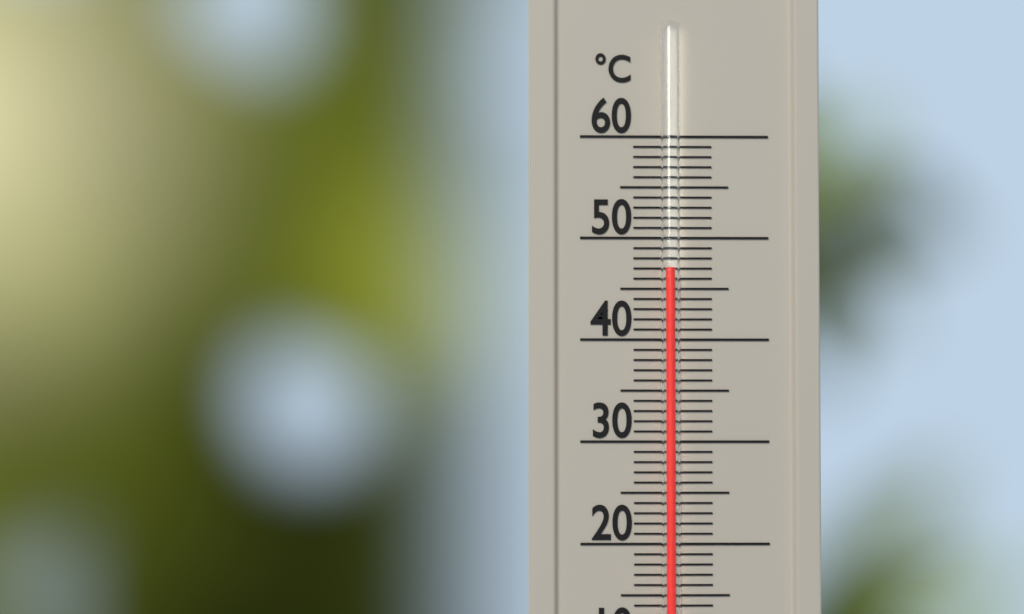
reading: 47 °C
